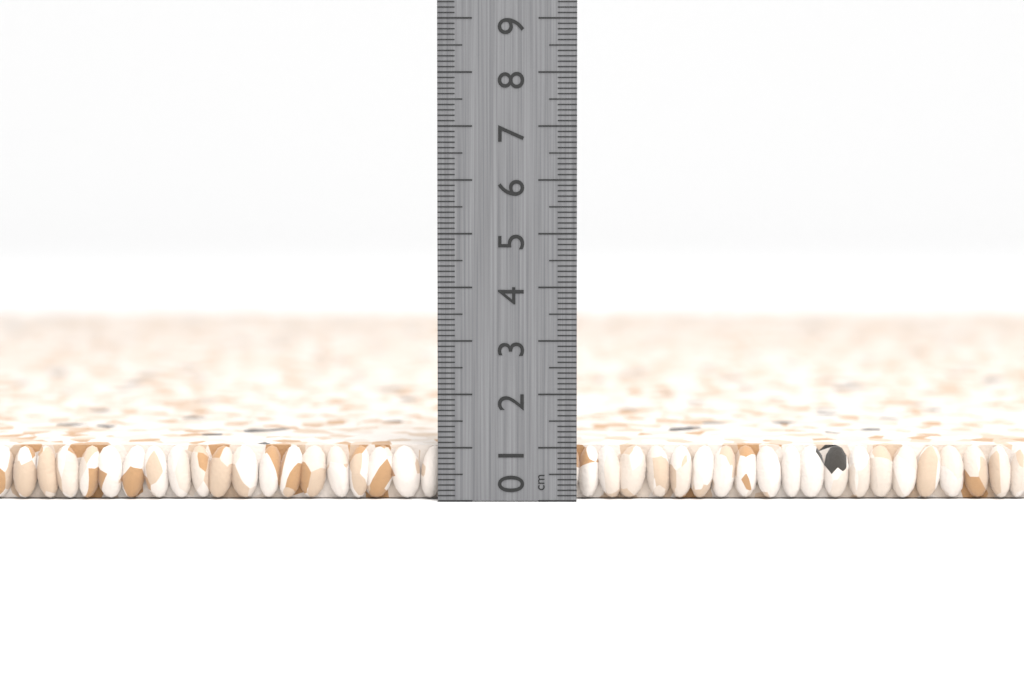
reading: 1.0 cm
